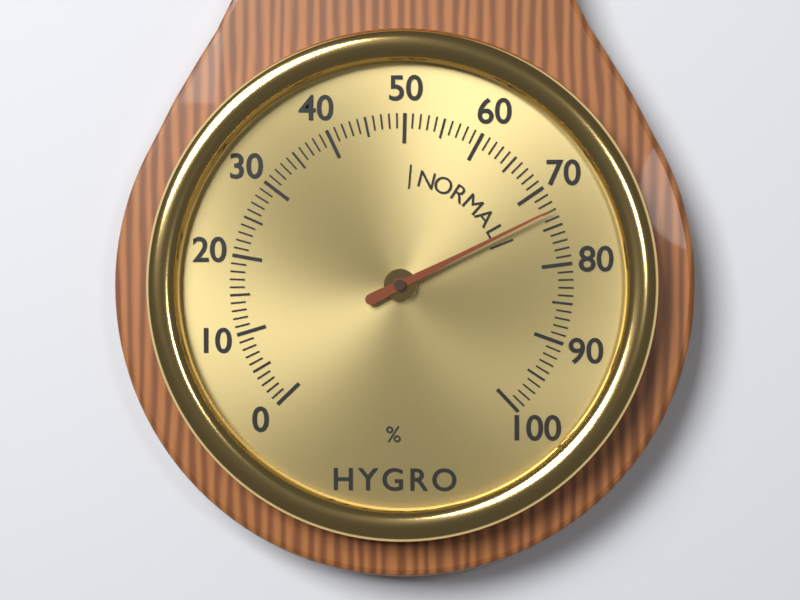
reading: 73 %
